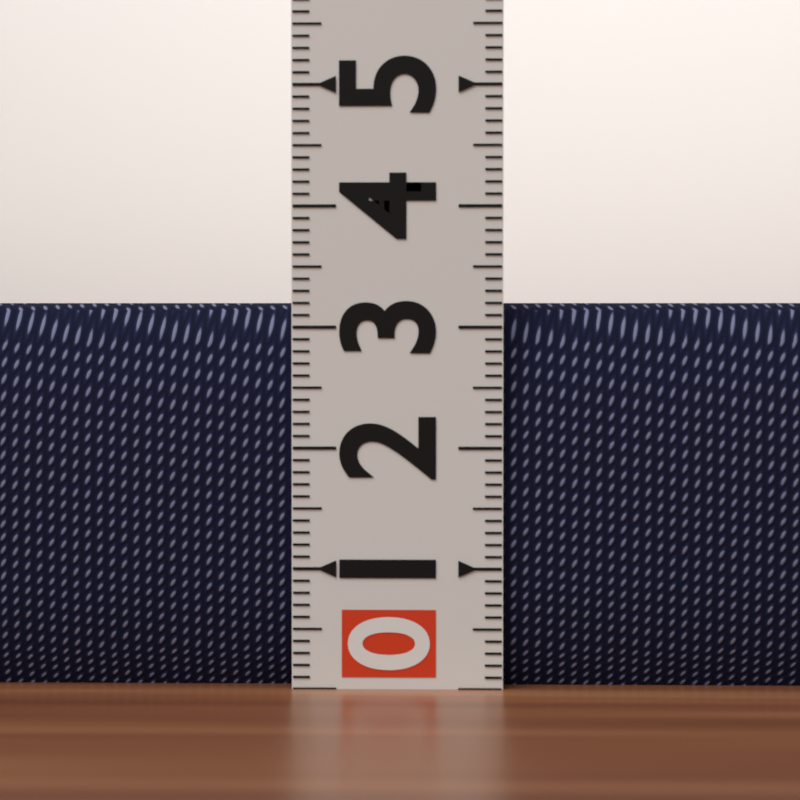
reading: 3.2 (no unit)
